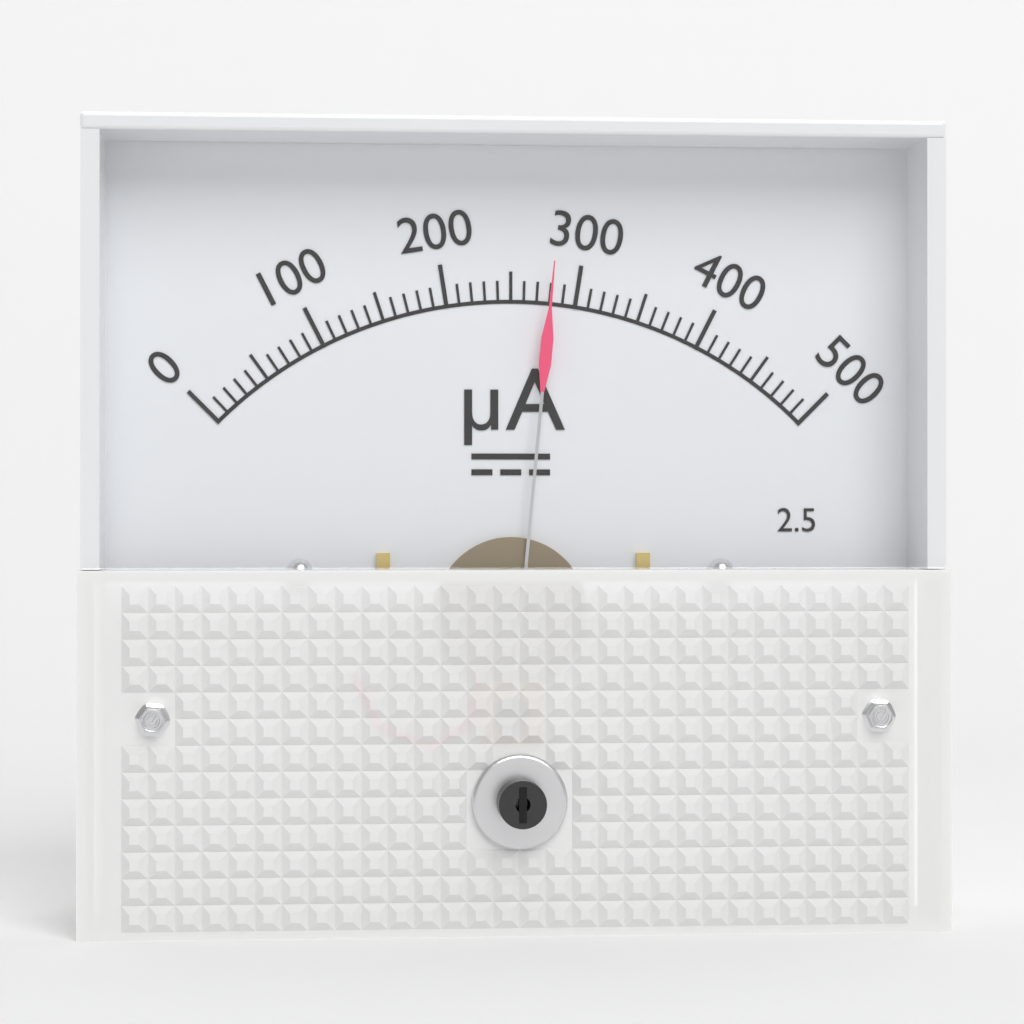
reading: 280 µA
